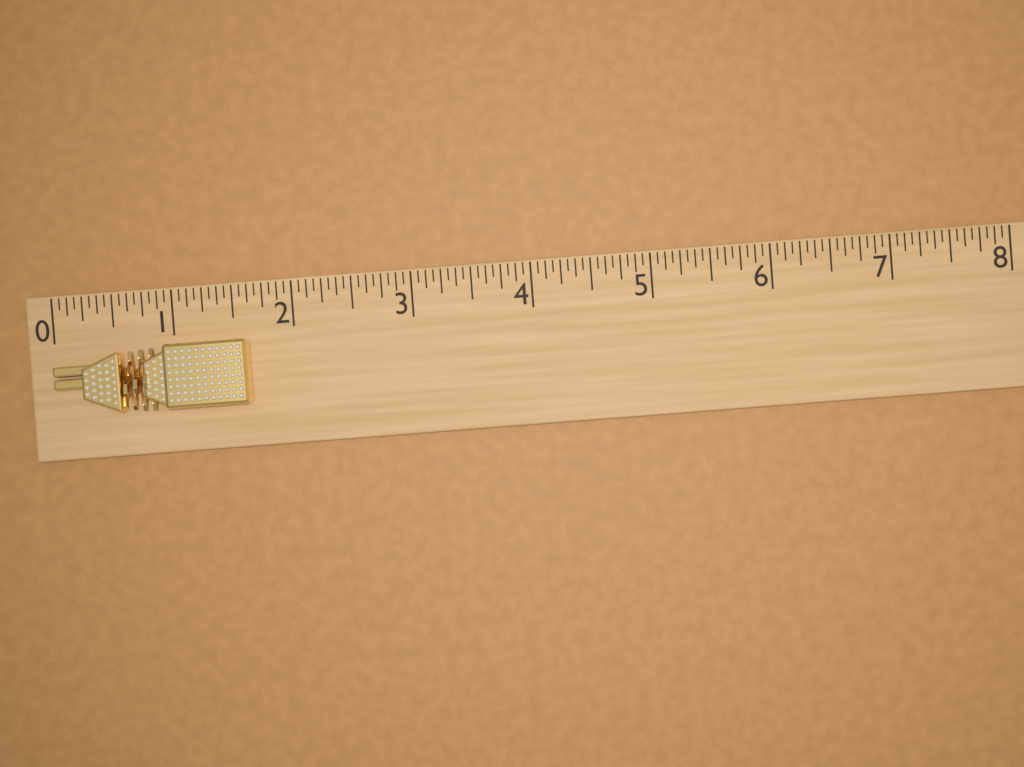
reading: 1.6250 (no unit)
